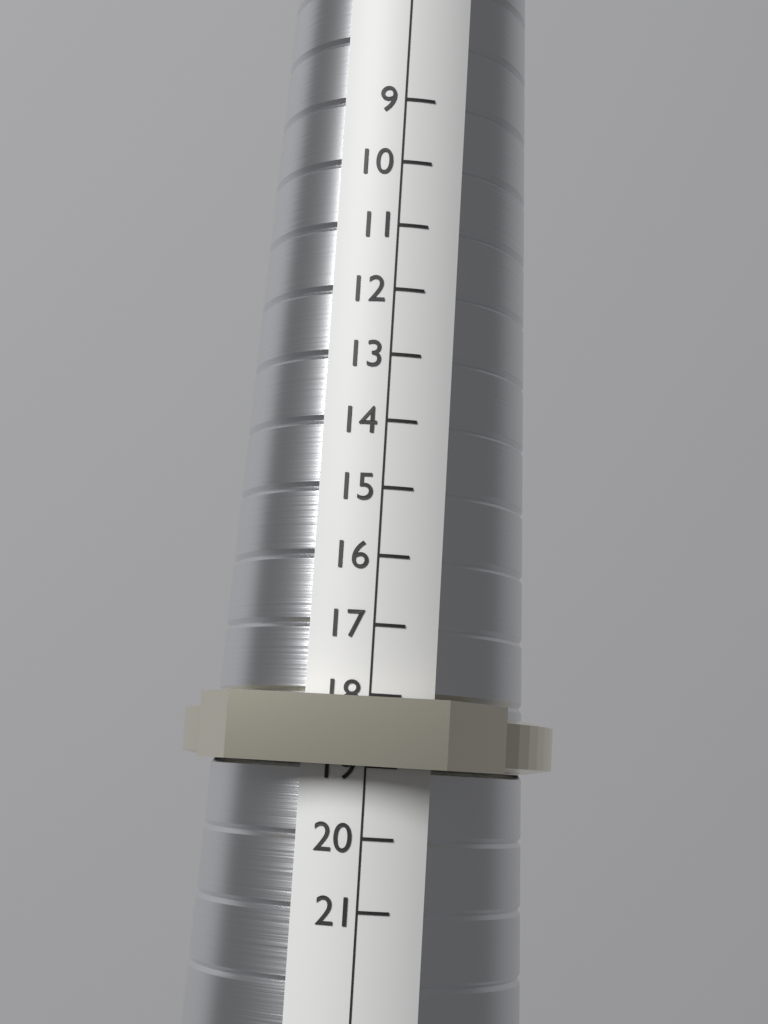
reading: 19 (no unit)
